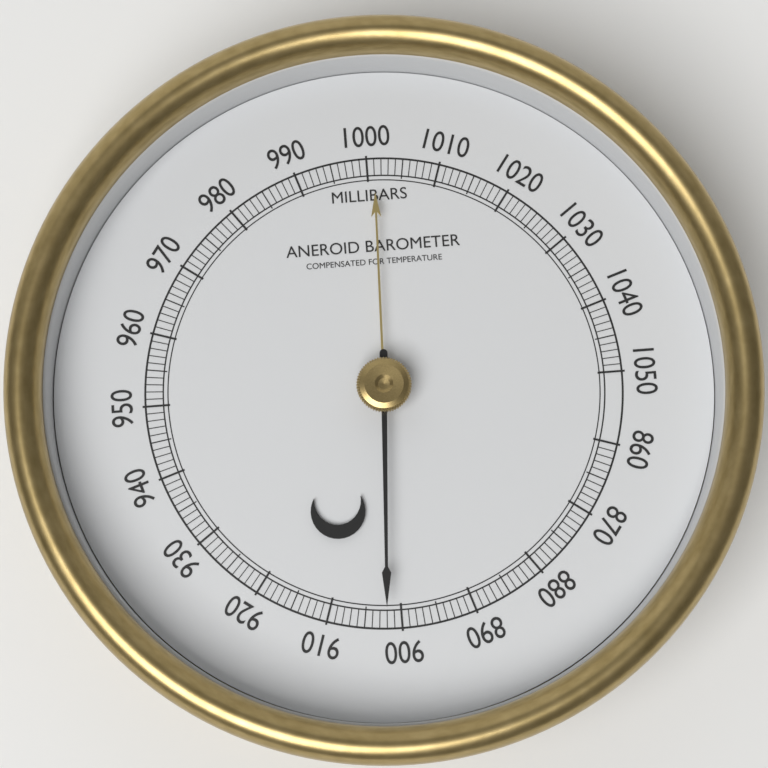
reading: 902 mbar
